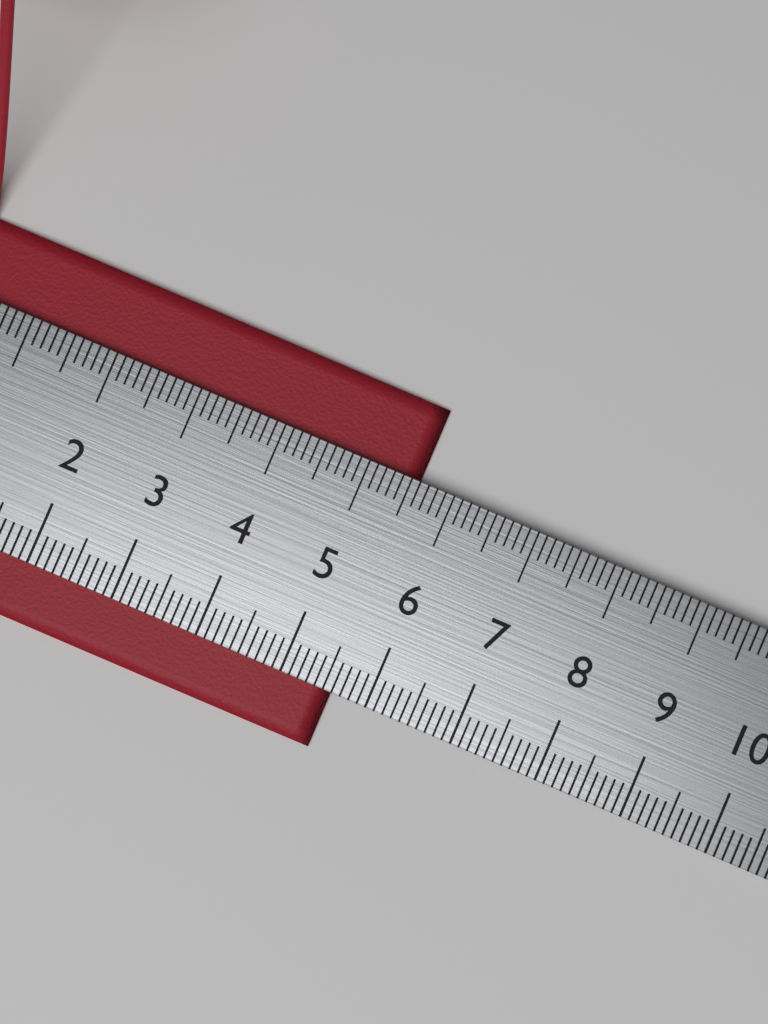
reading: 5.6 cm
